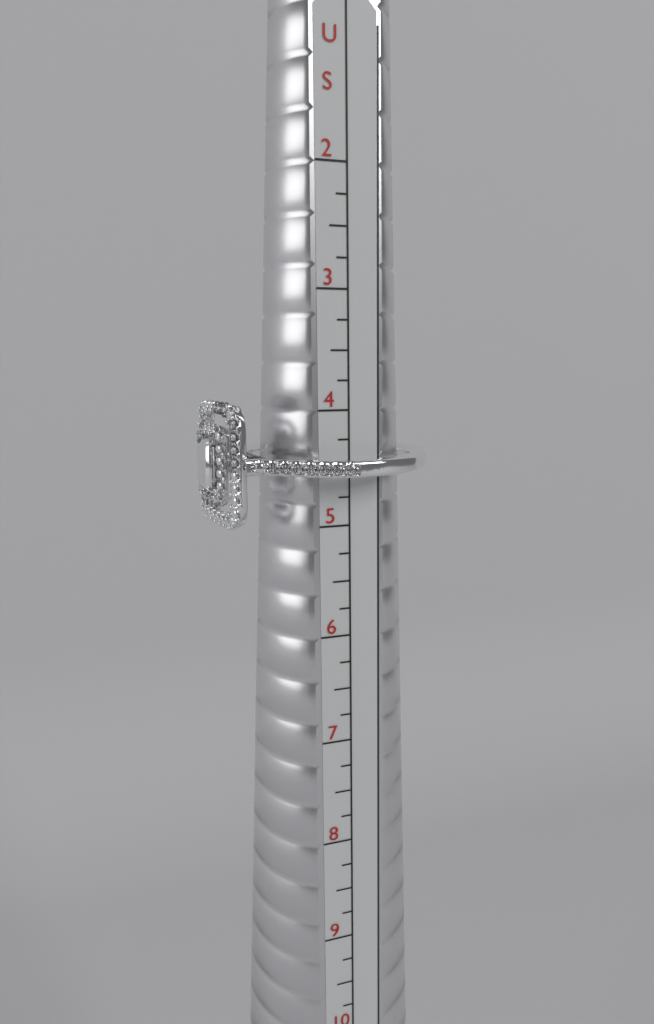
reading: 5.00 US
